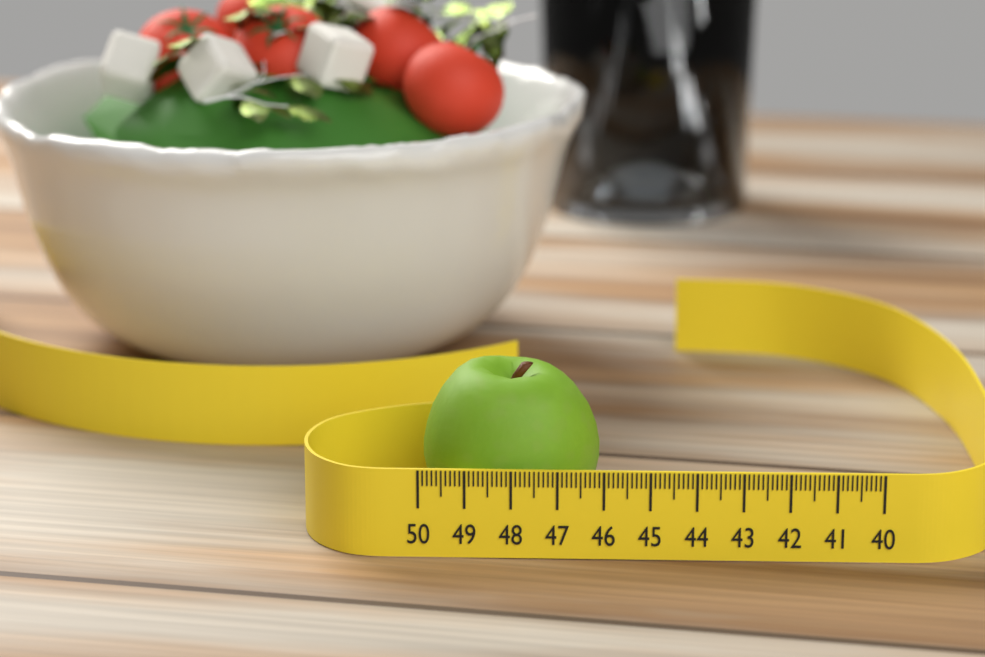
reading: 46.1 (no unit)
